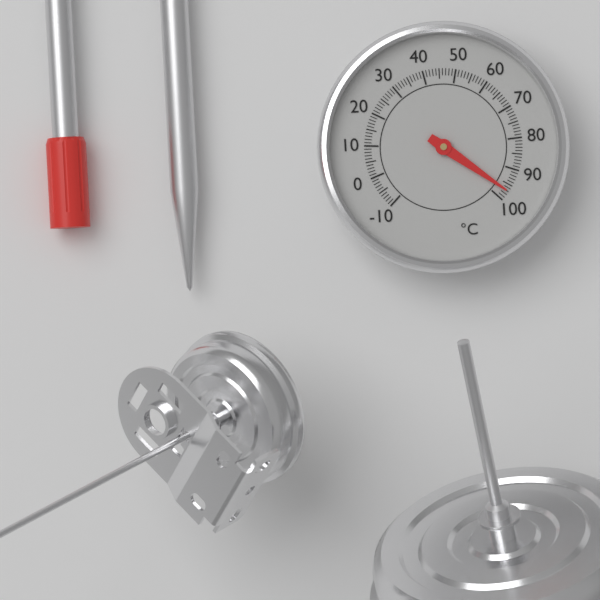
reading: 97 °C
